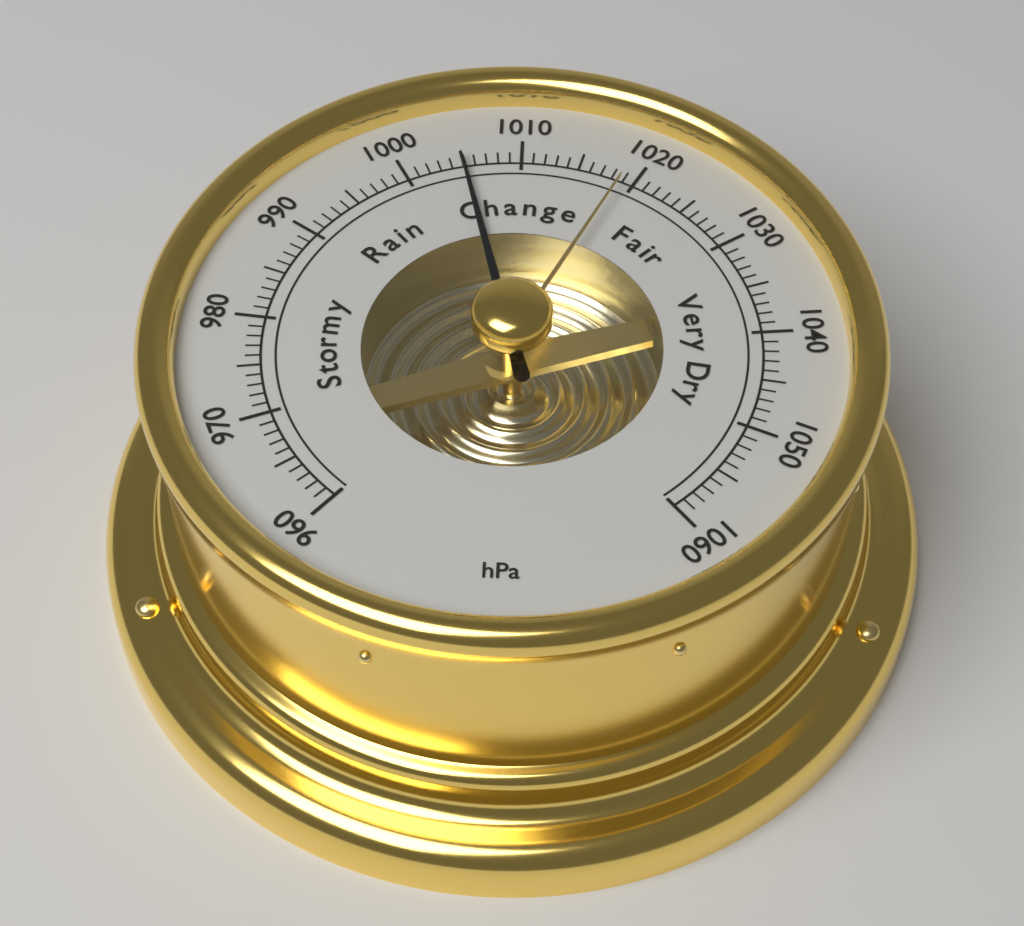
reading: 1005 hPa
